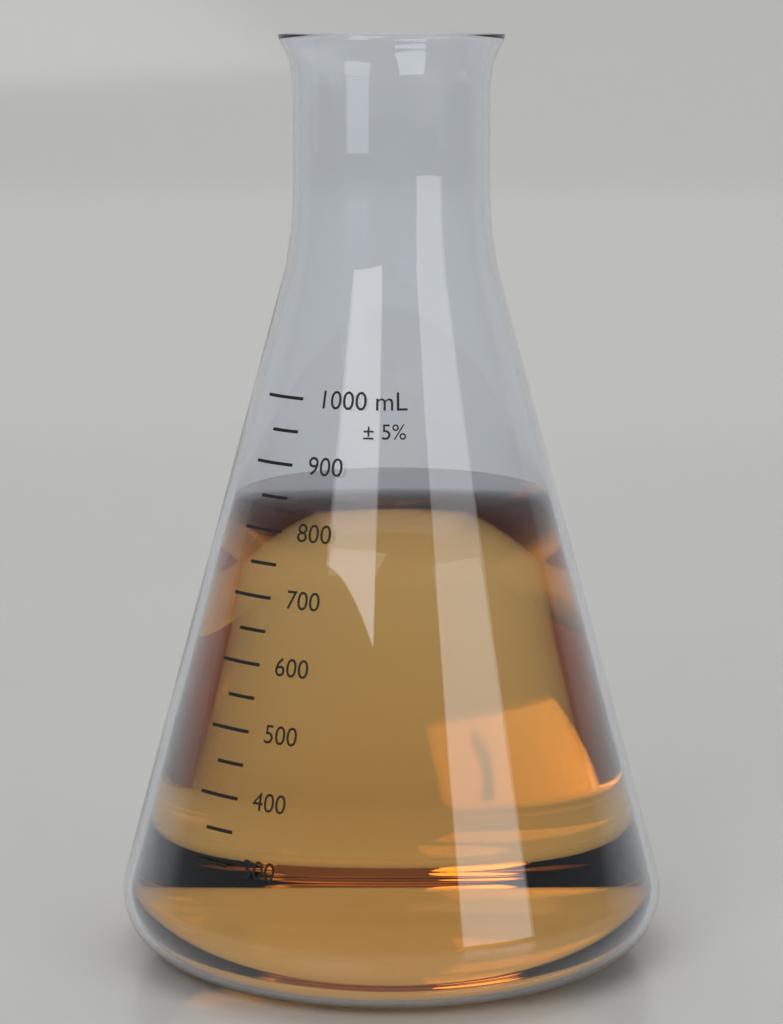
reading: 830 mL
